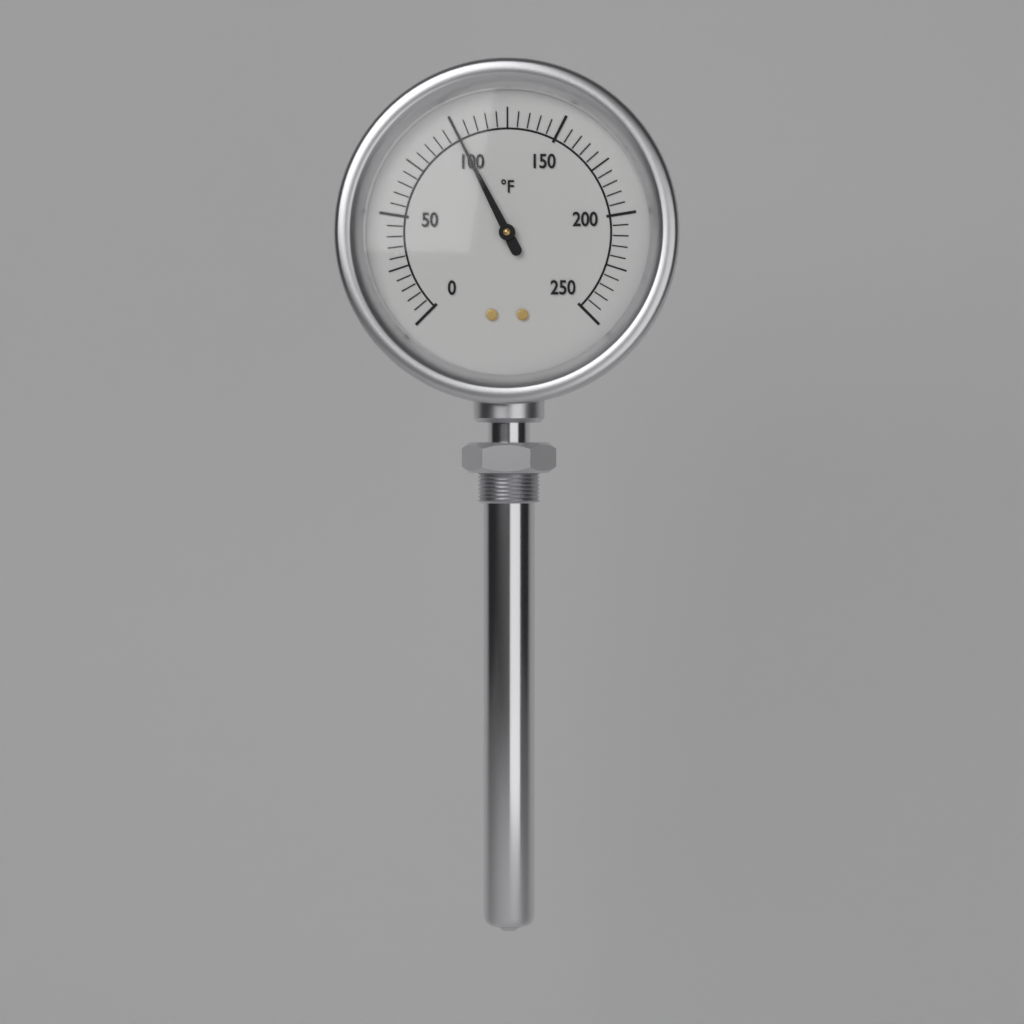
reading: 100 °F
